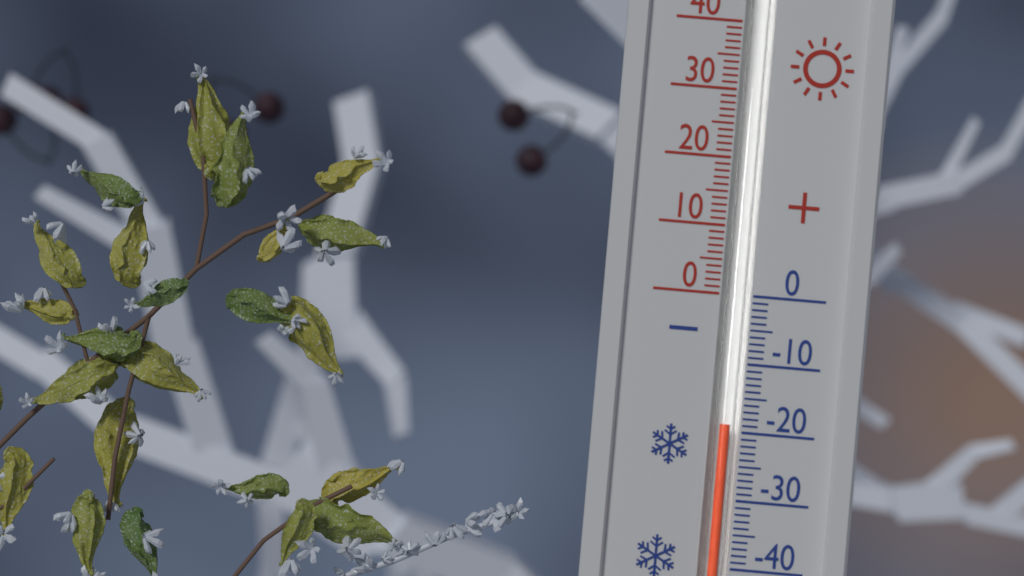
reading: -19 (no unit)
